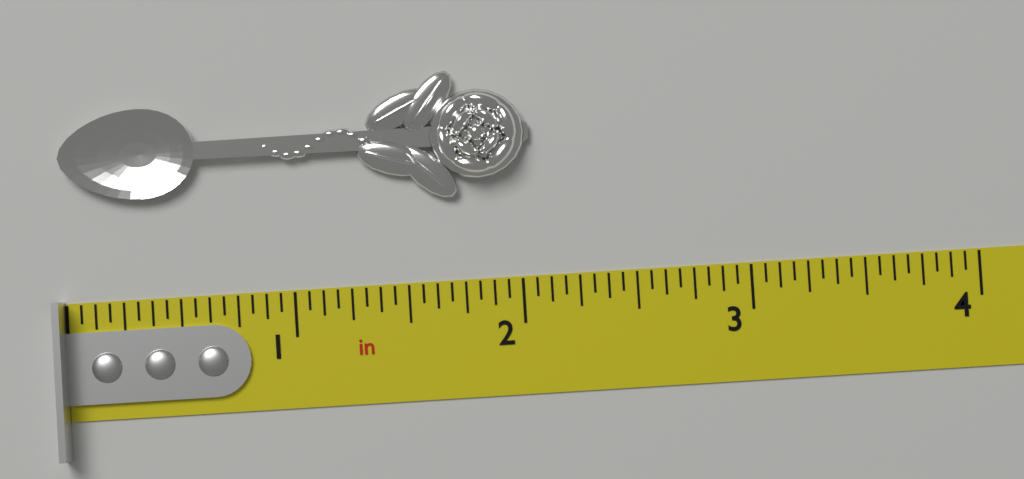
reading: 2.0625 in
